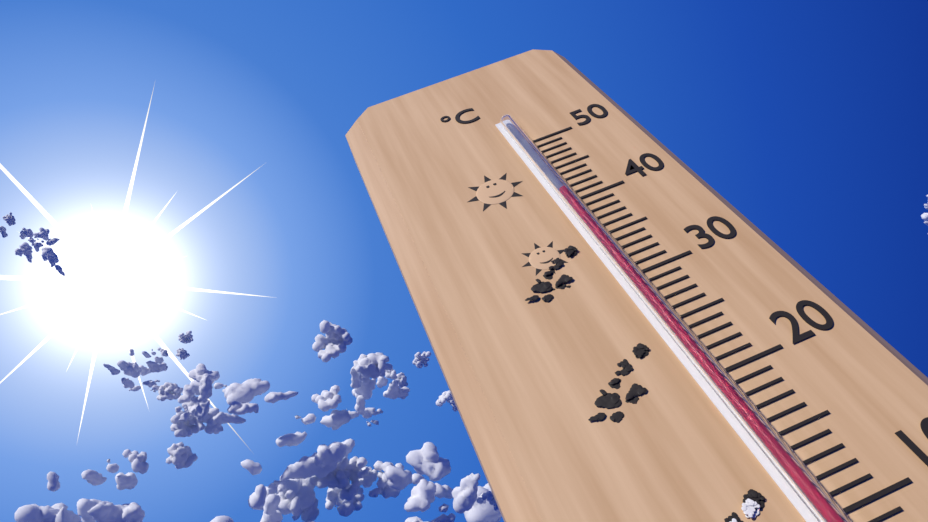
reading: 41 °C
